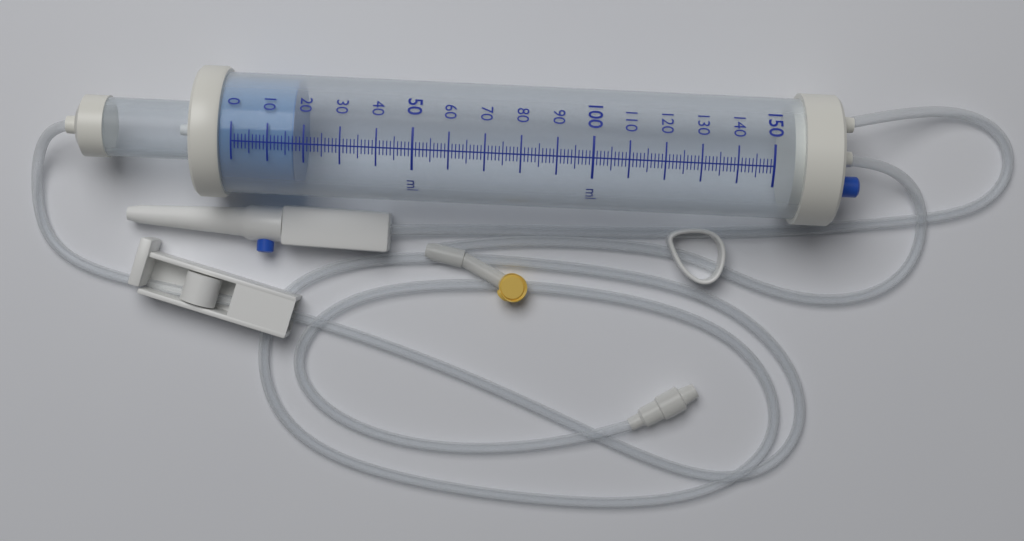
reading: 17 ml
